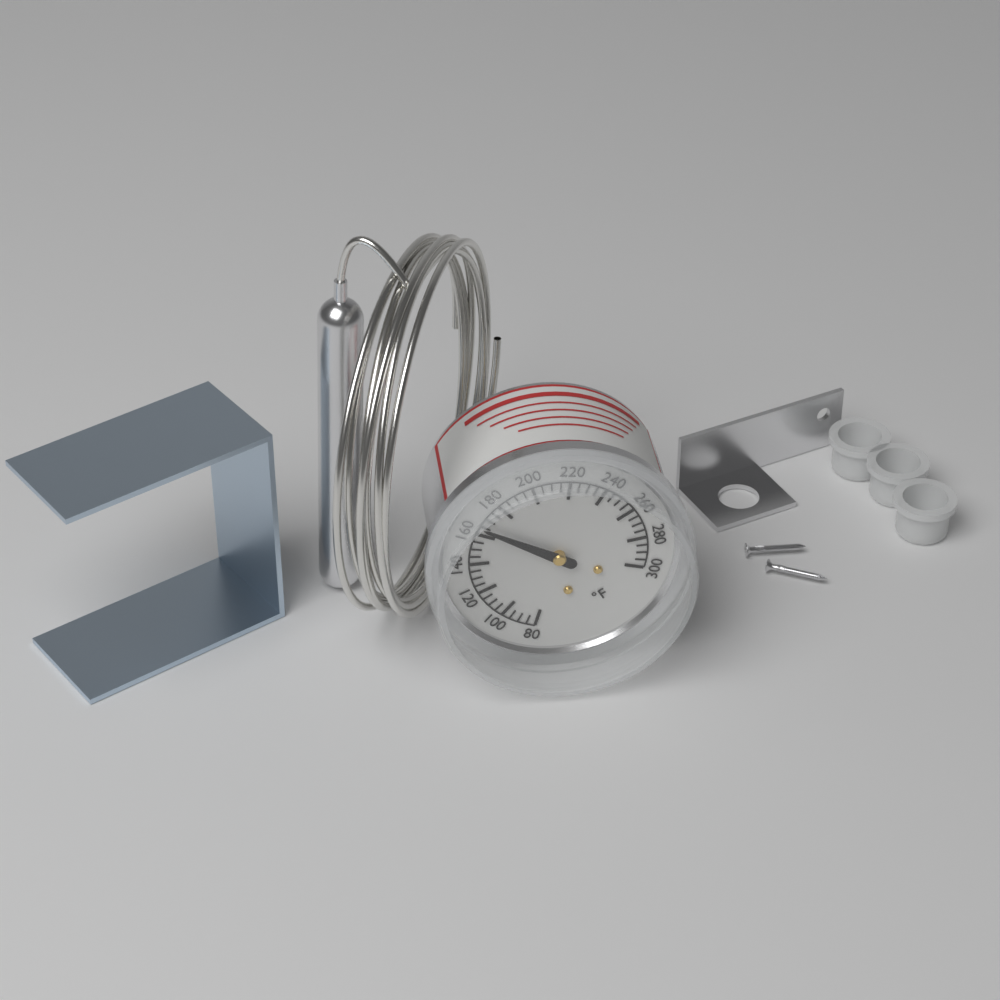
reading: 165 °F
